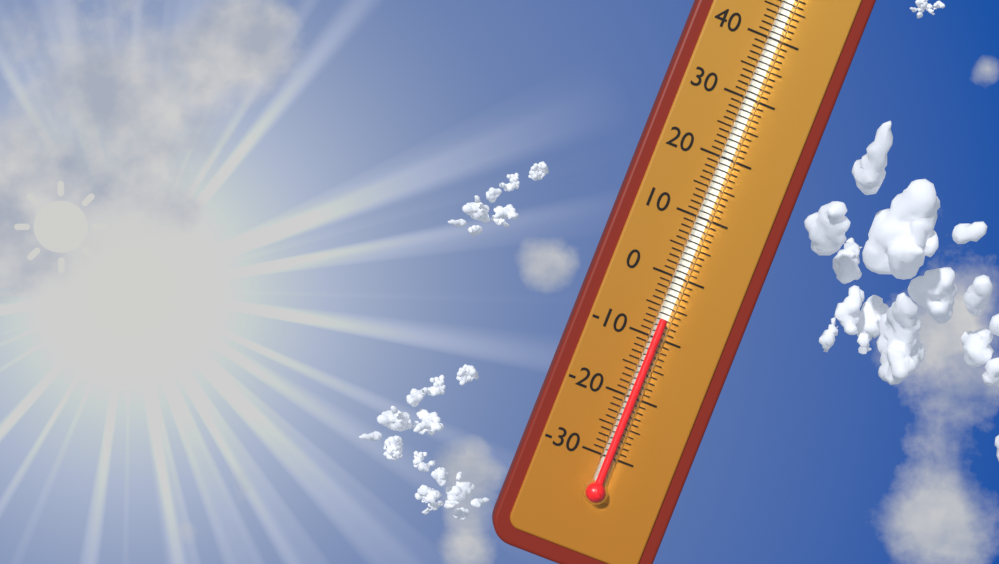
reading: -7 °C
